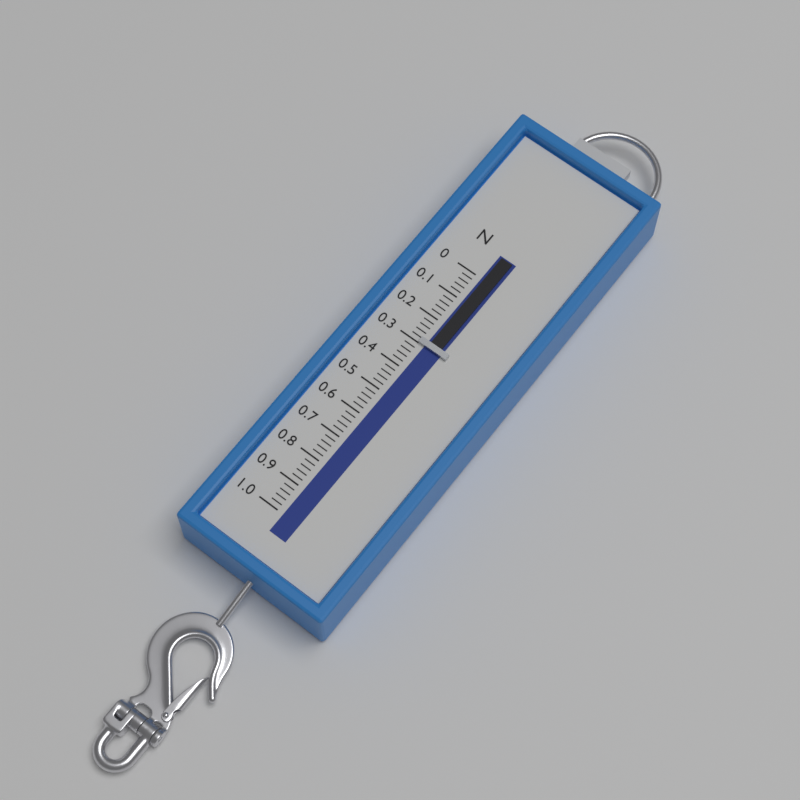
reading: 0.30 N
